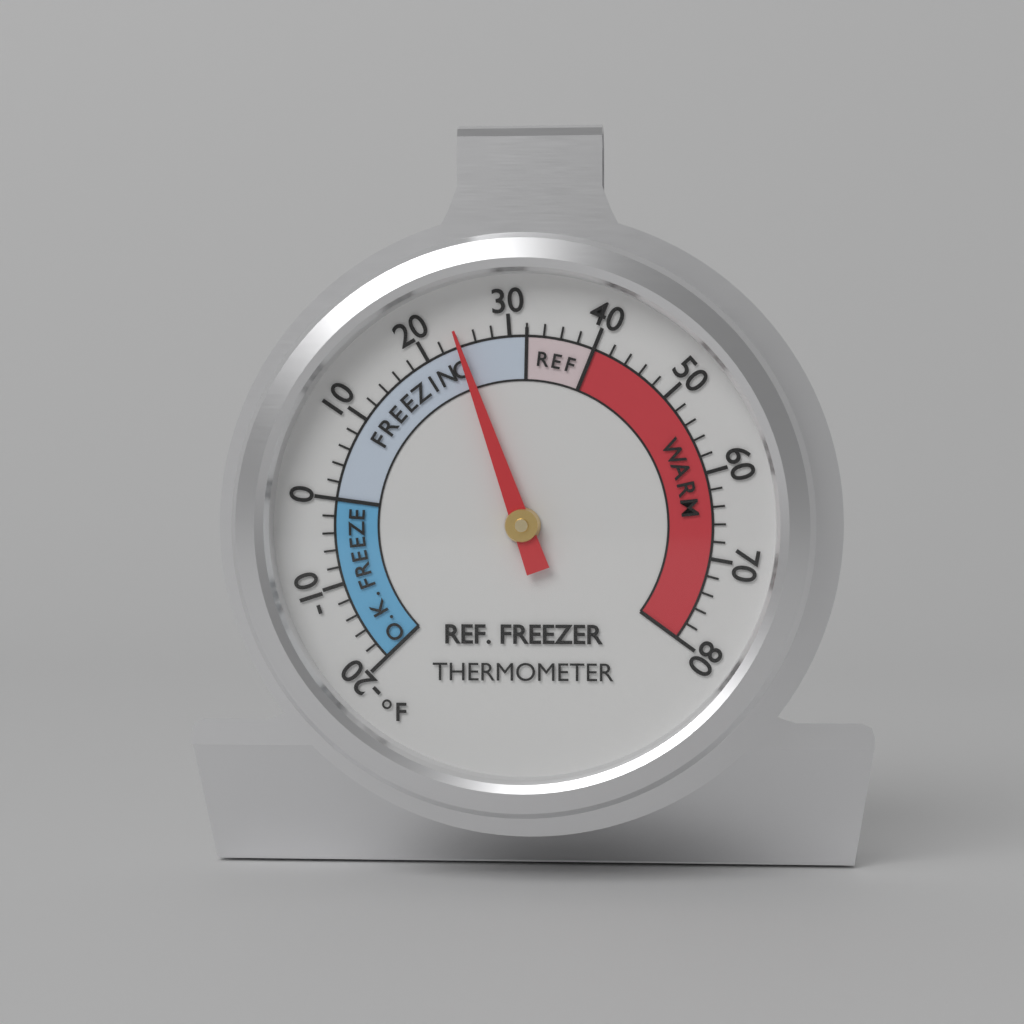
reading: 24 °F
